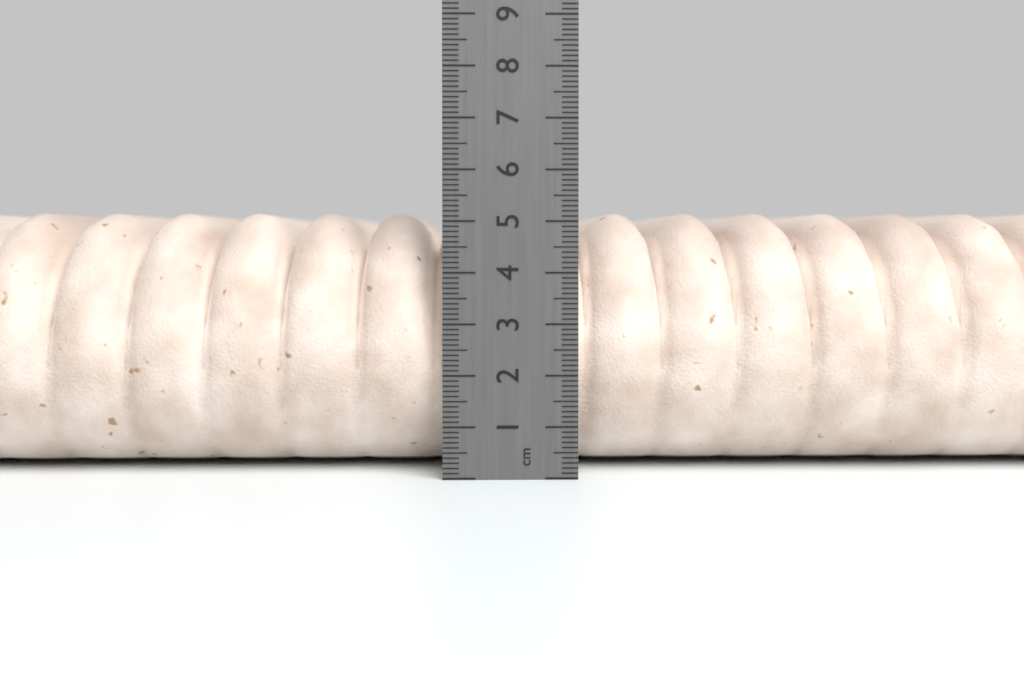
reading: 5.2 cm
